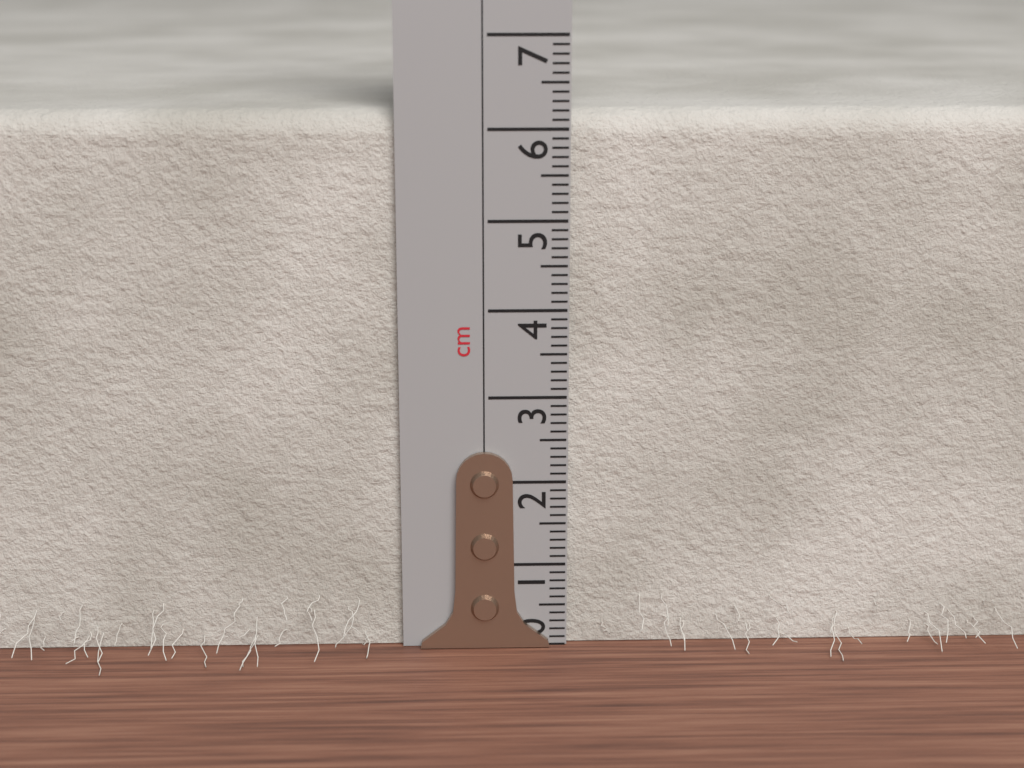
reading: 6.2 cm
